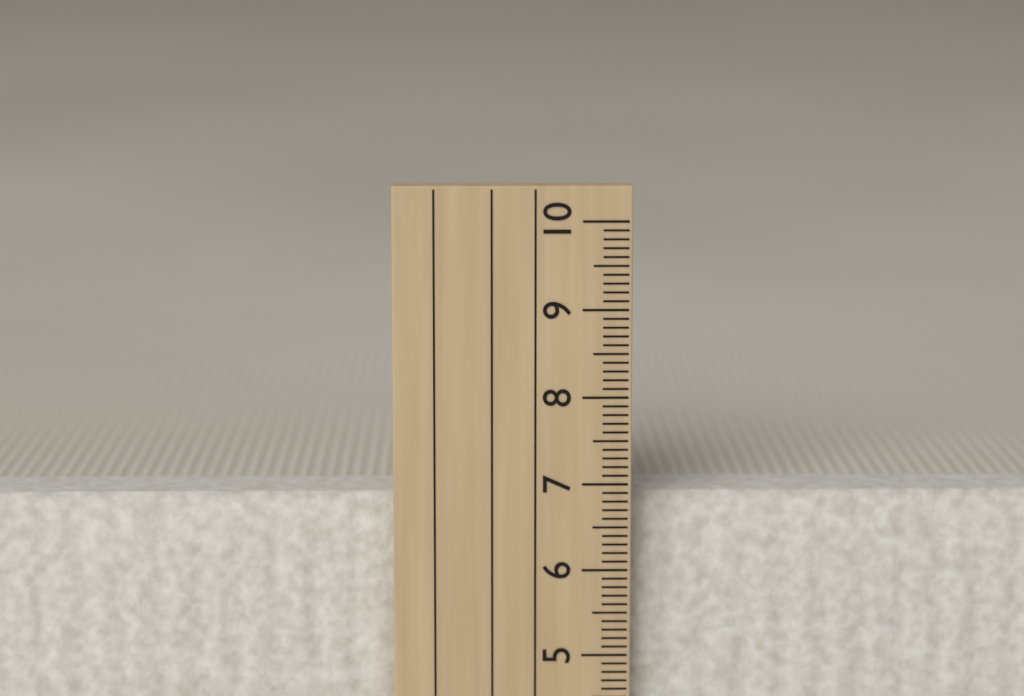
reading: 6.8 cm
